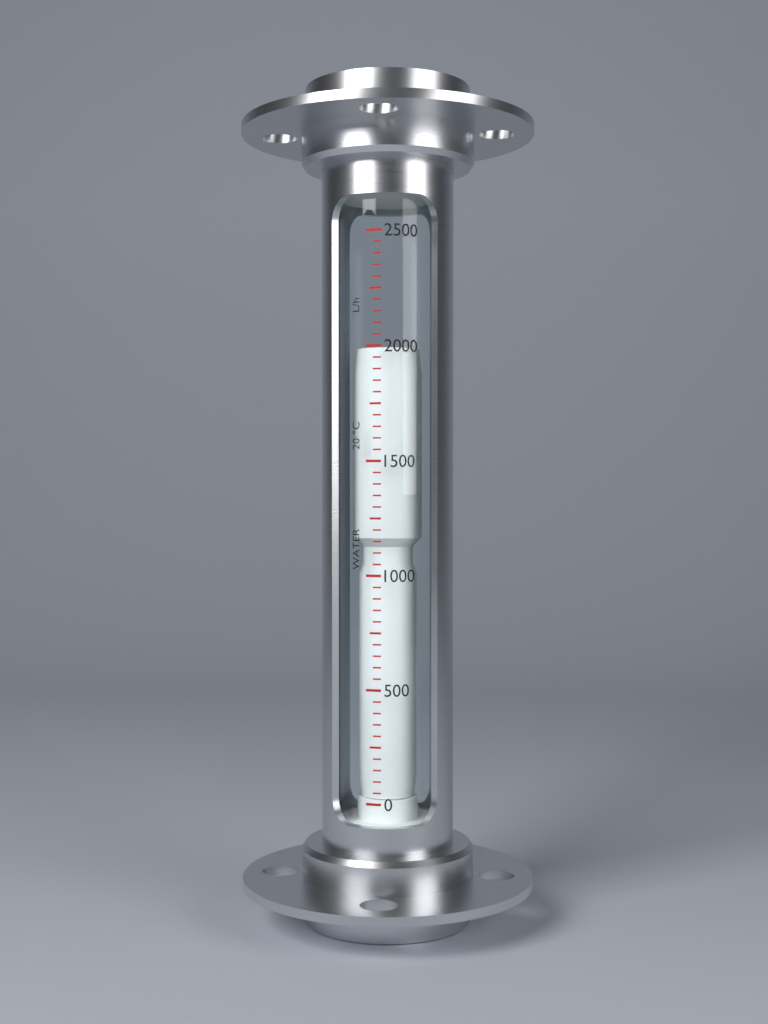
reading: 2000 L/h
